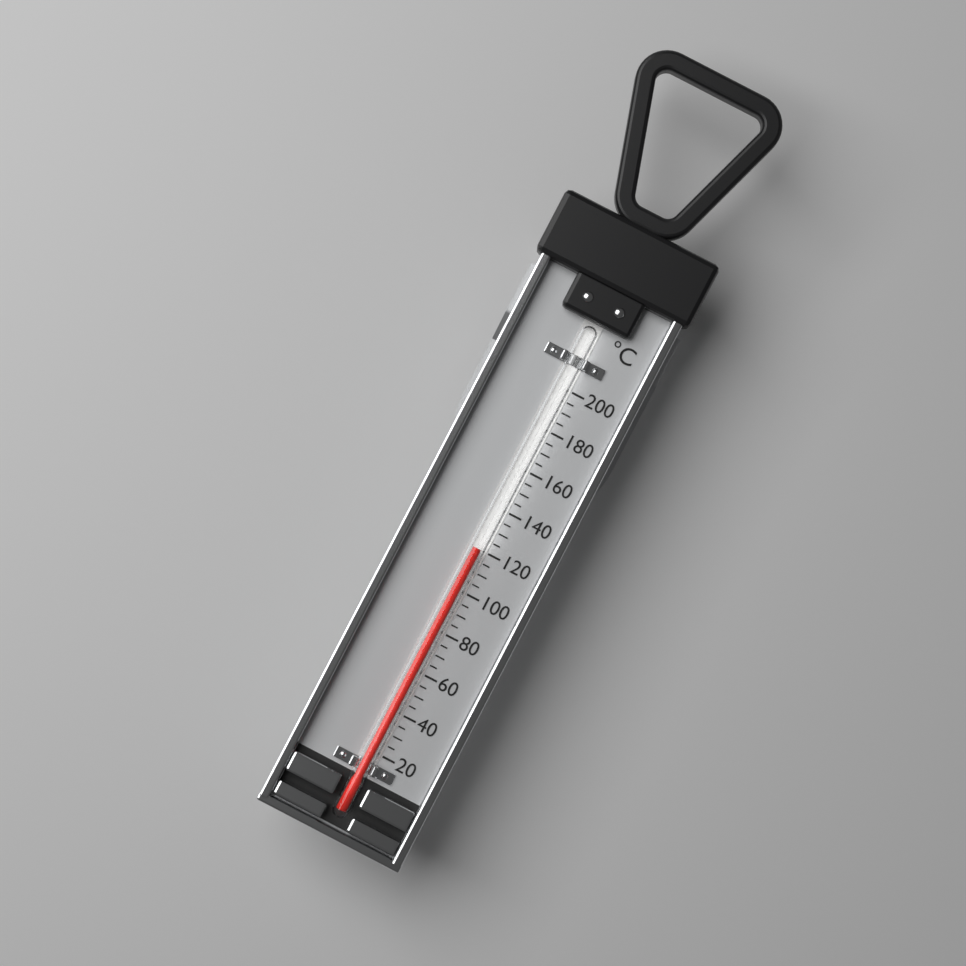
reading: 120 °C
